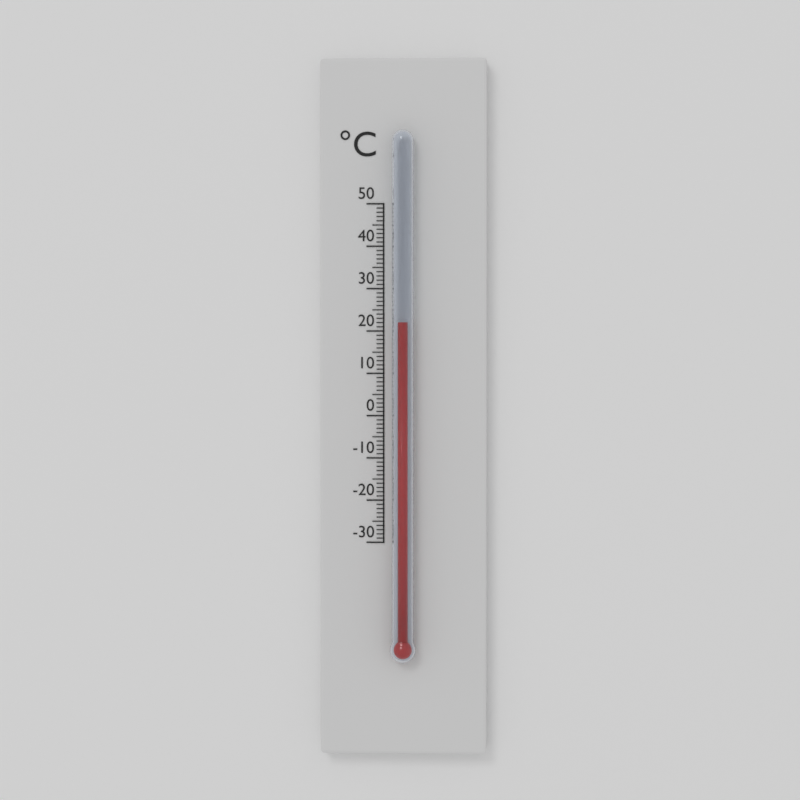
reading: 22 °C
